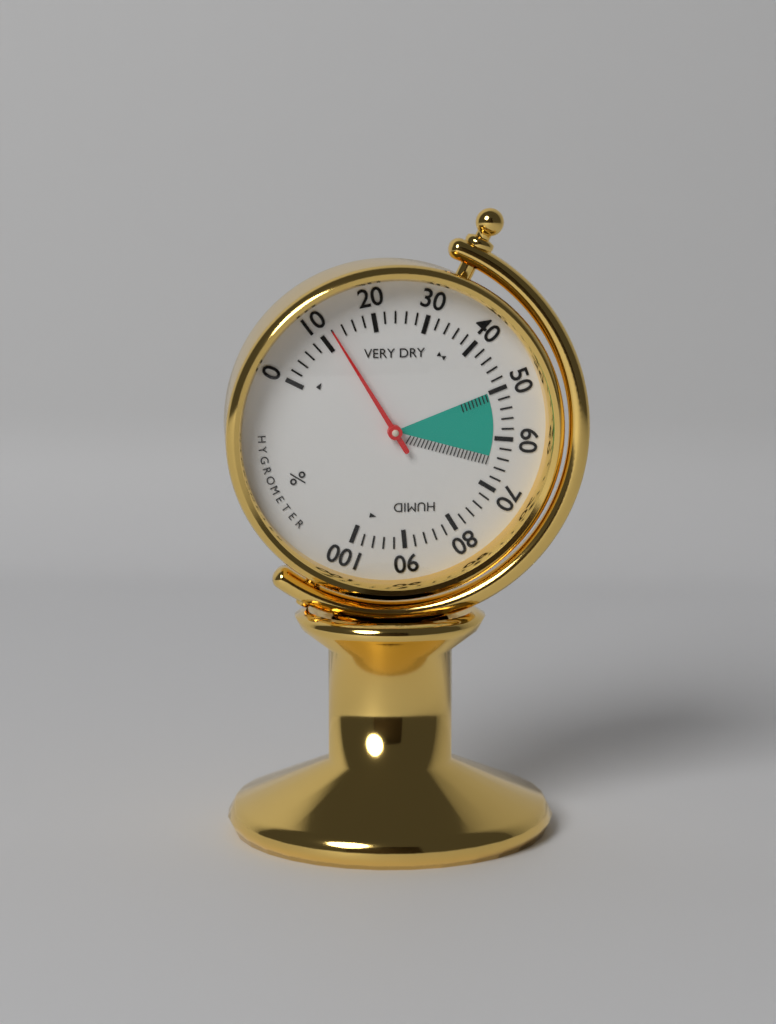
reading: 12 %
